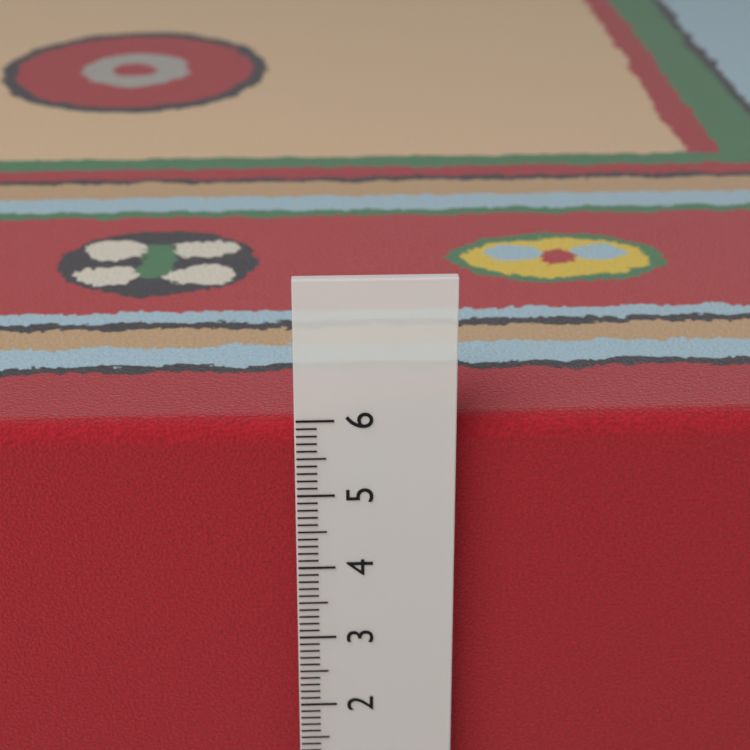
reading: 5.8 cm
